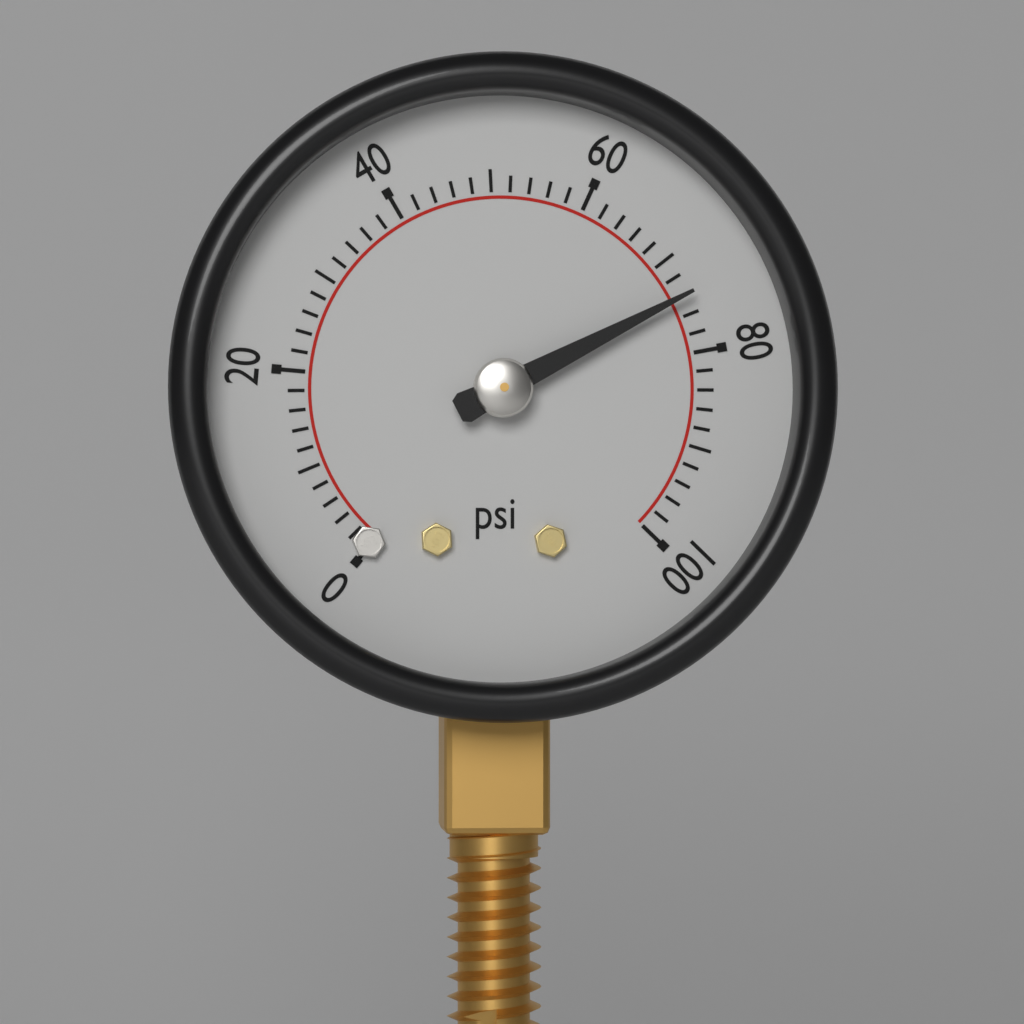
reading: 74 psi
